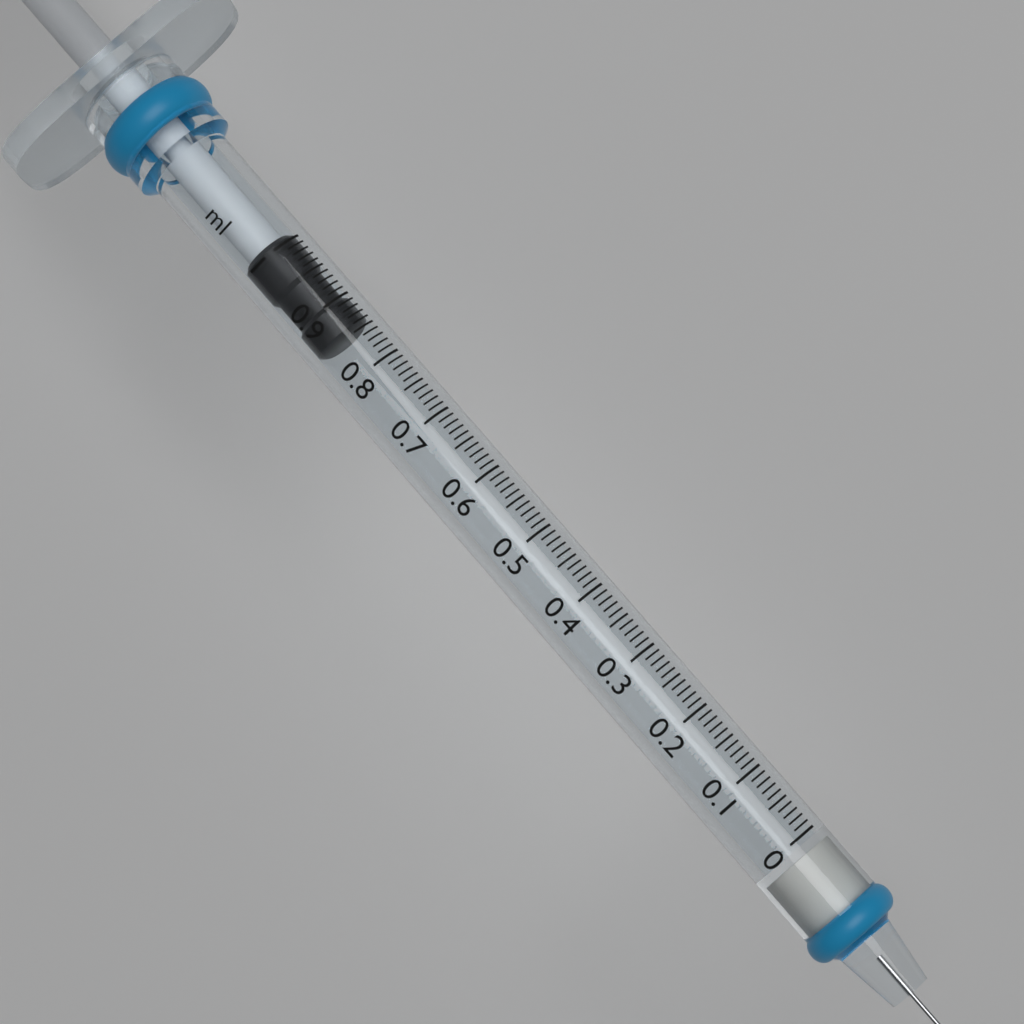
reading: 0.86 ml
